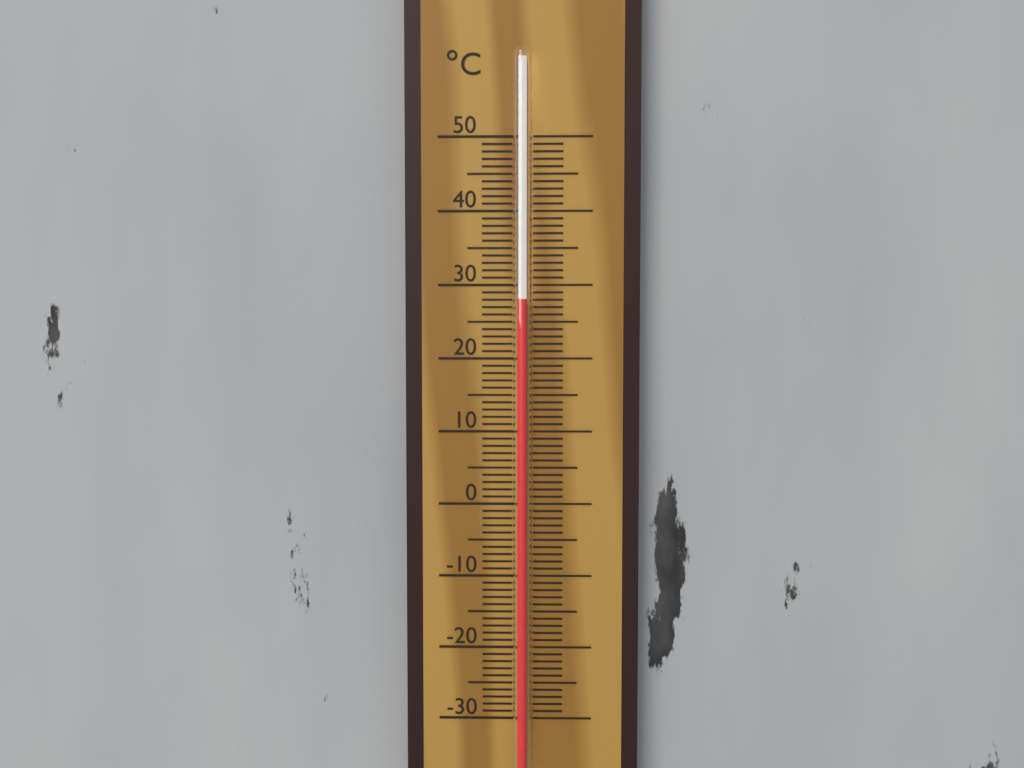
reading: 28 °C
